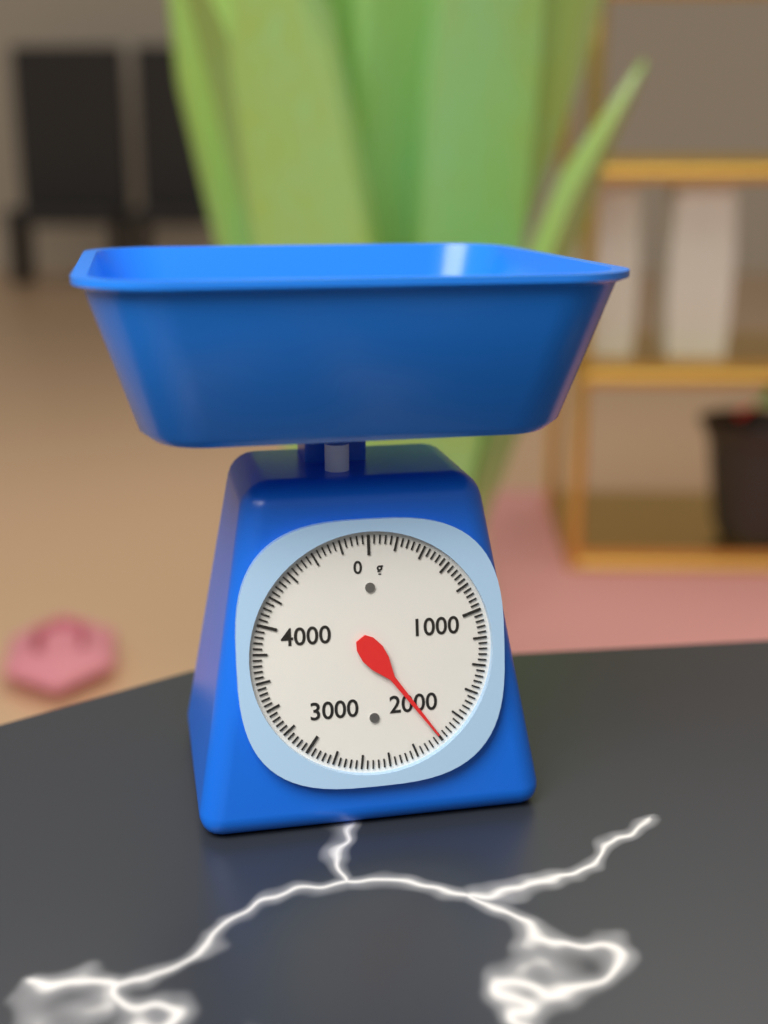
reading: 2000 g
